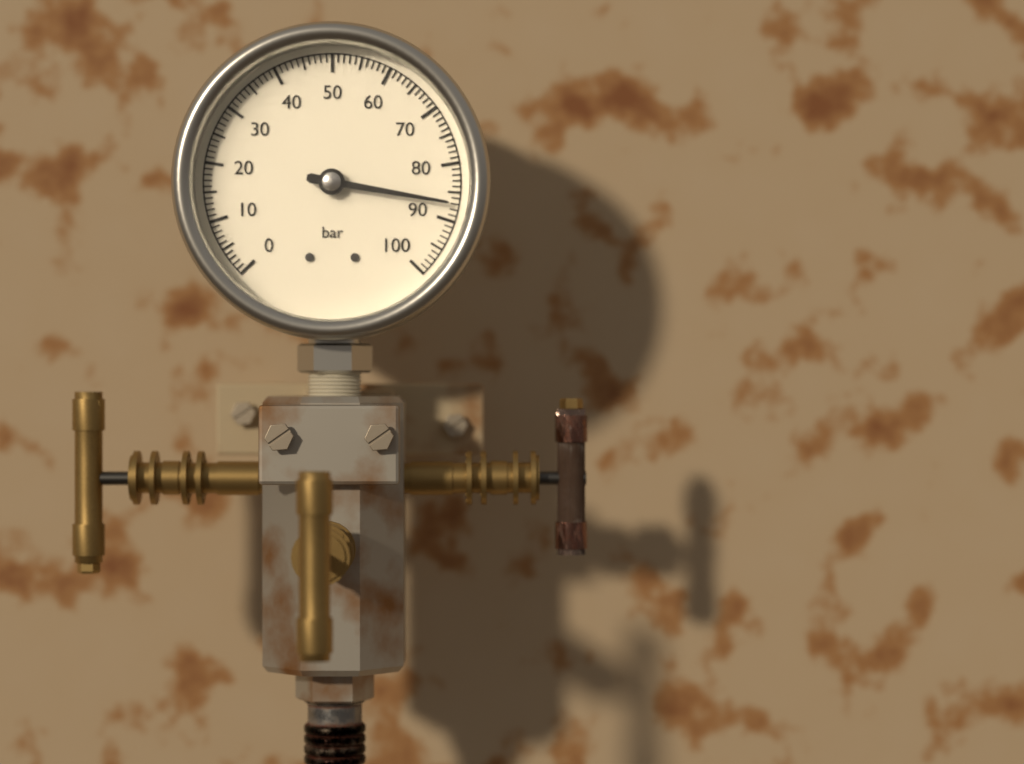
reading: 87 bar
